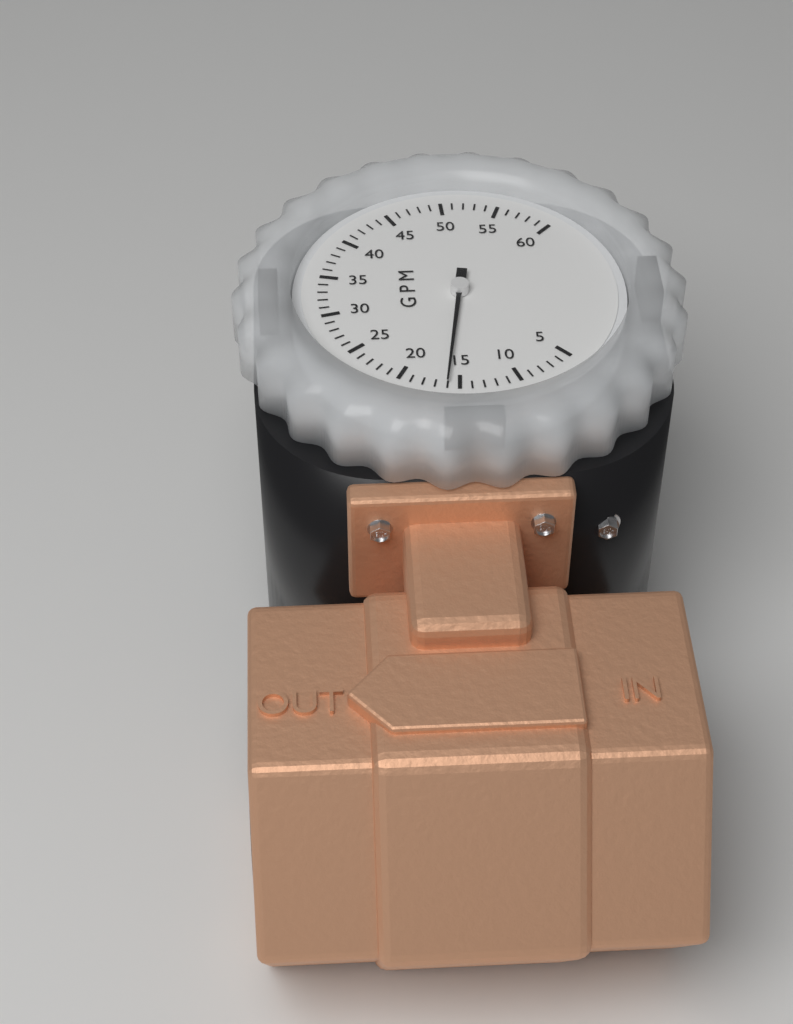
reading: 16 GPM
